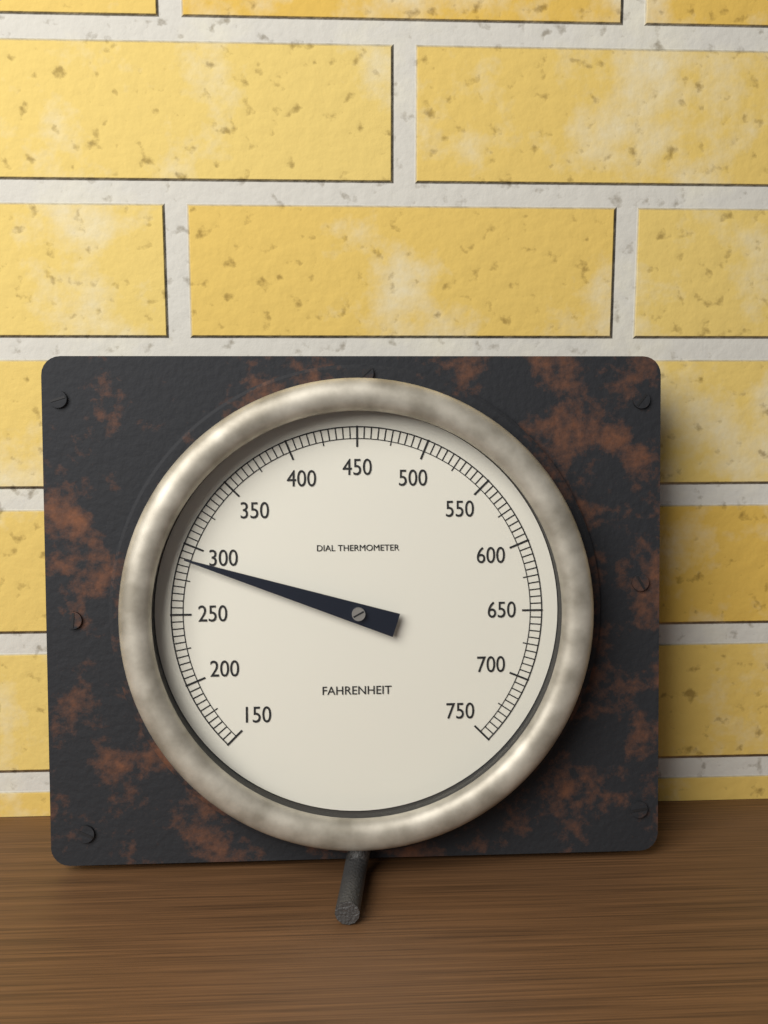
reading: 290 °F
